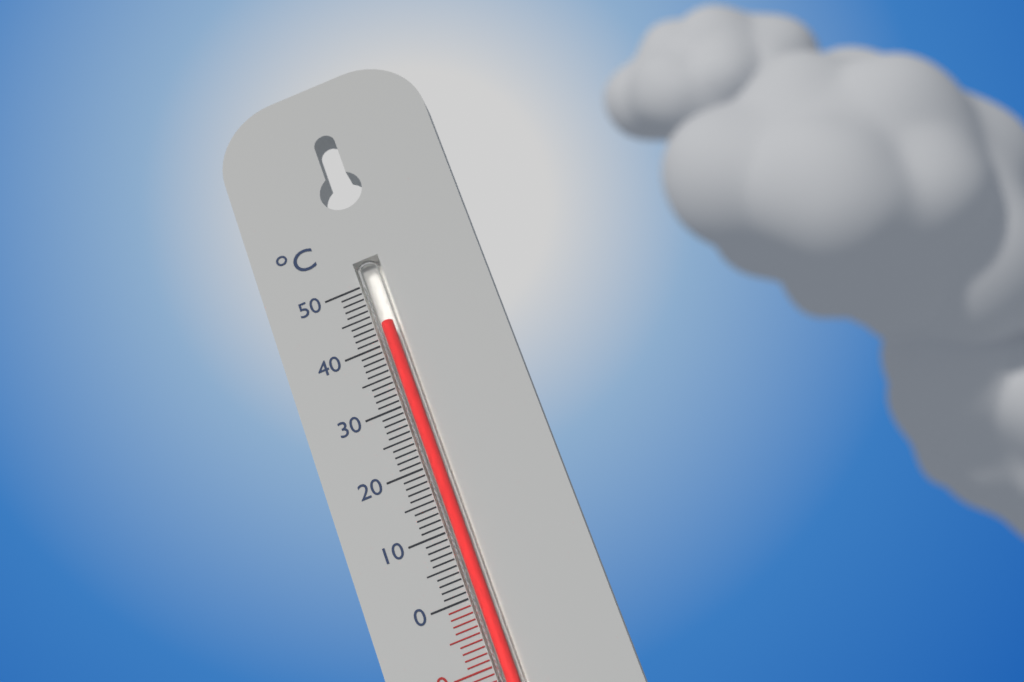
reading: 43 °C
